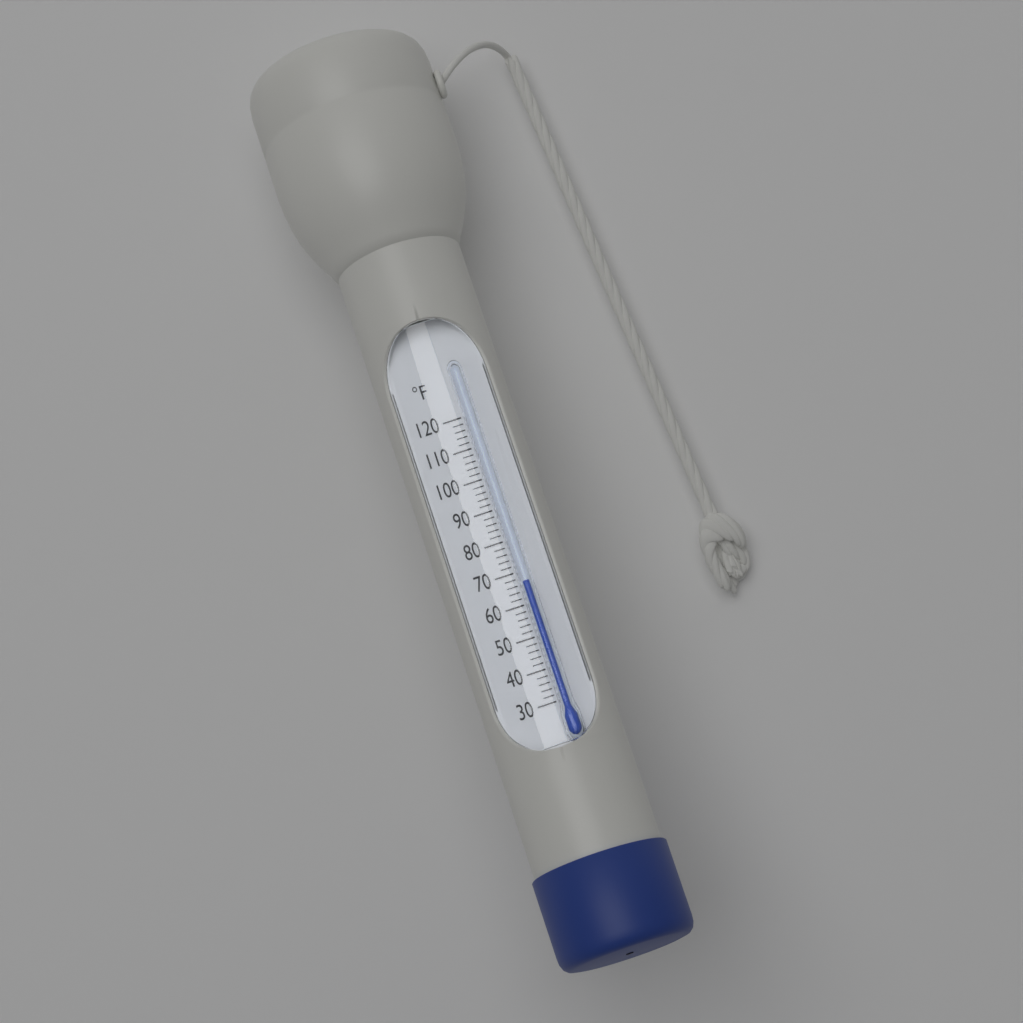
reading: 66 °F
